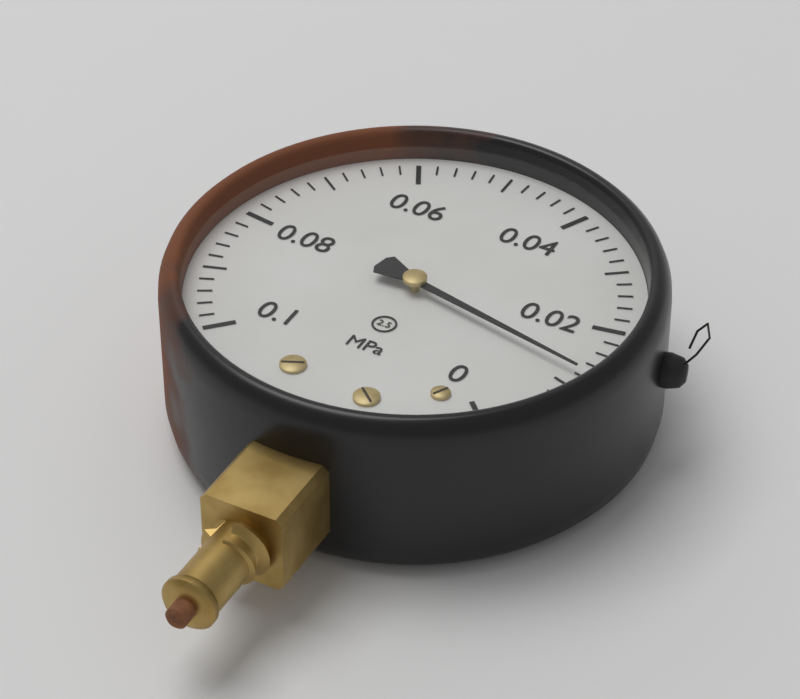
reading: 0.012 MPa
